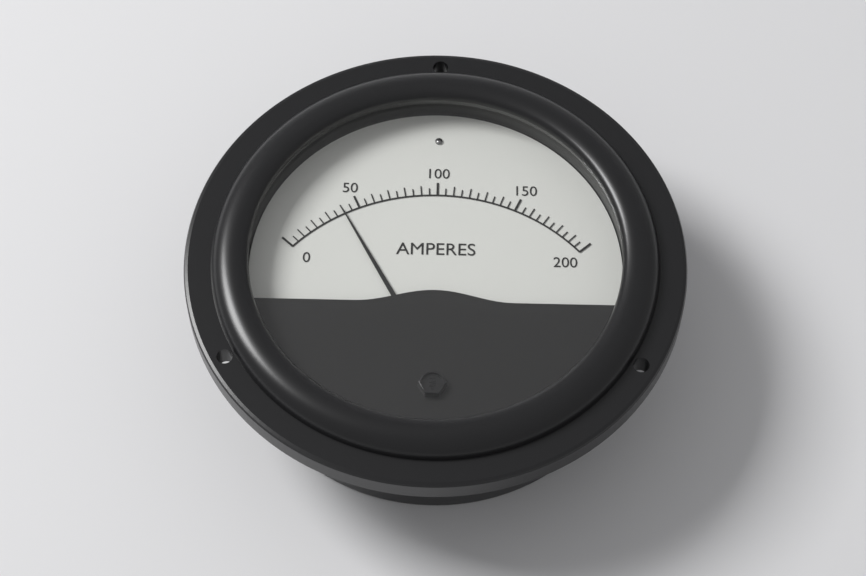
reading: 40 A
